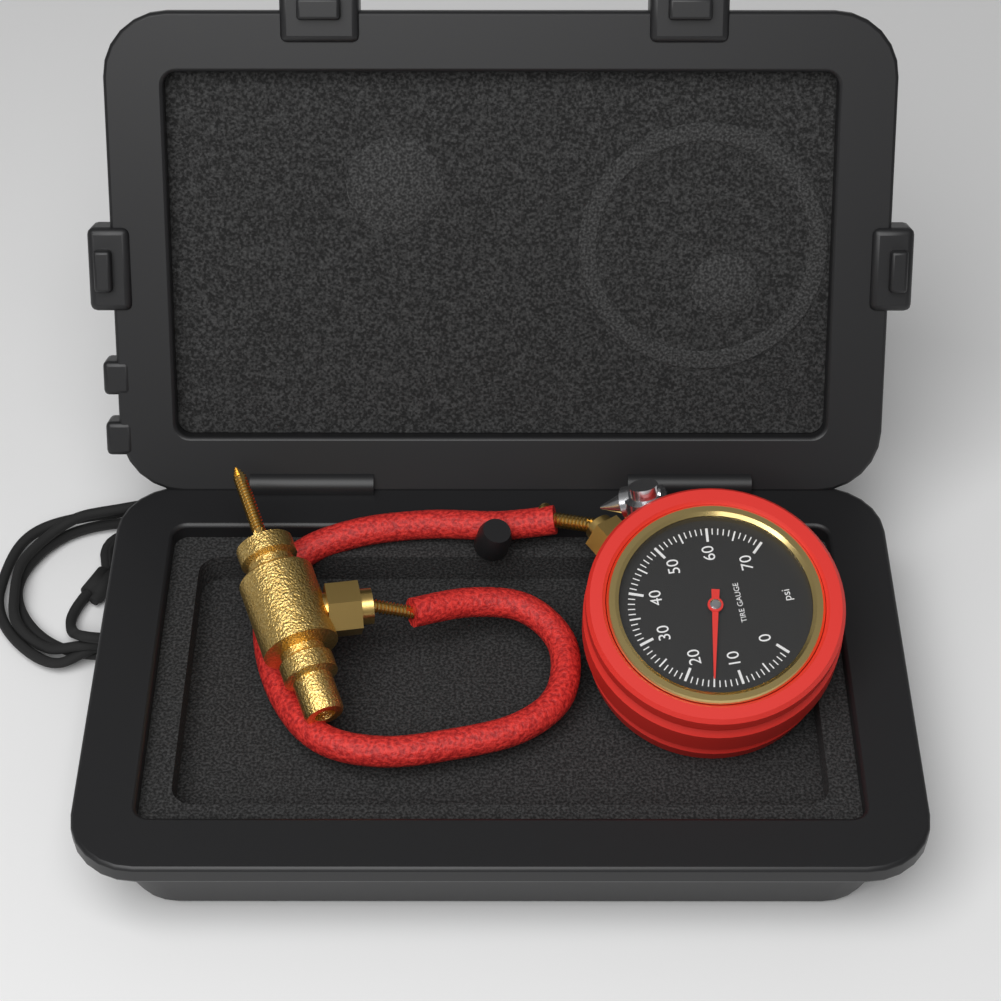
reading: 15 psi
